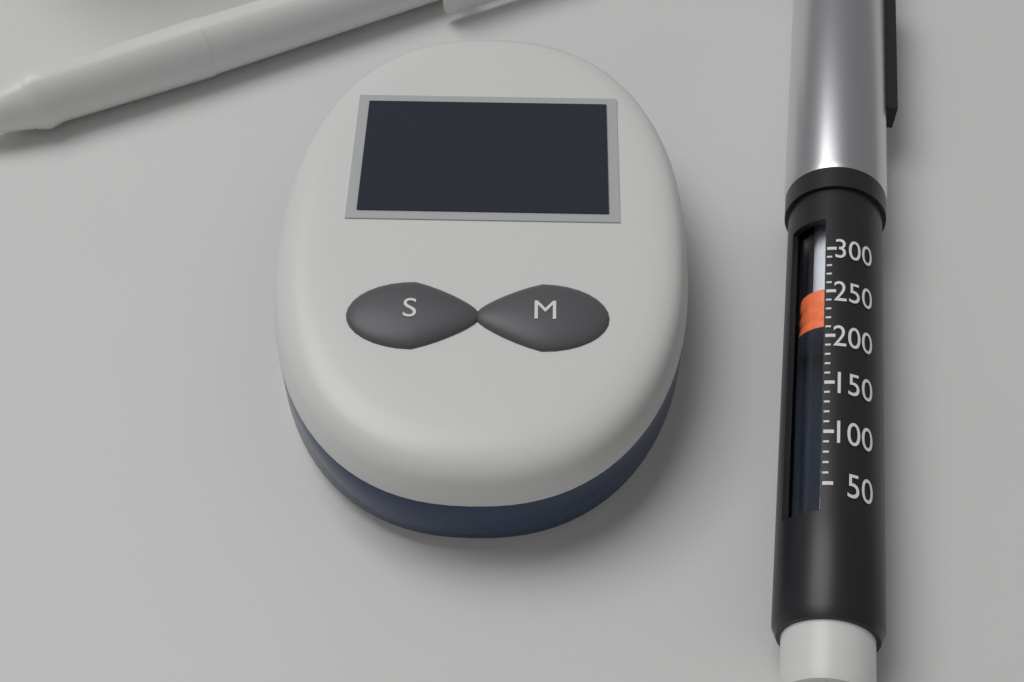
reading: 220 (no unit)
